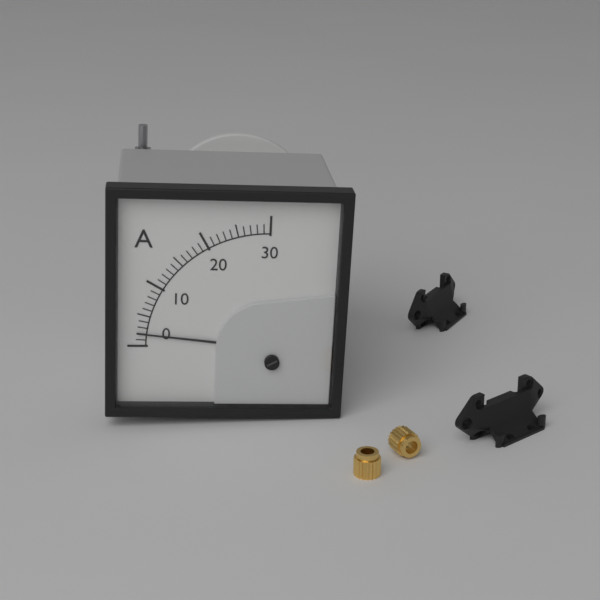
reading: 2 A
